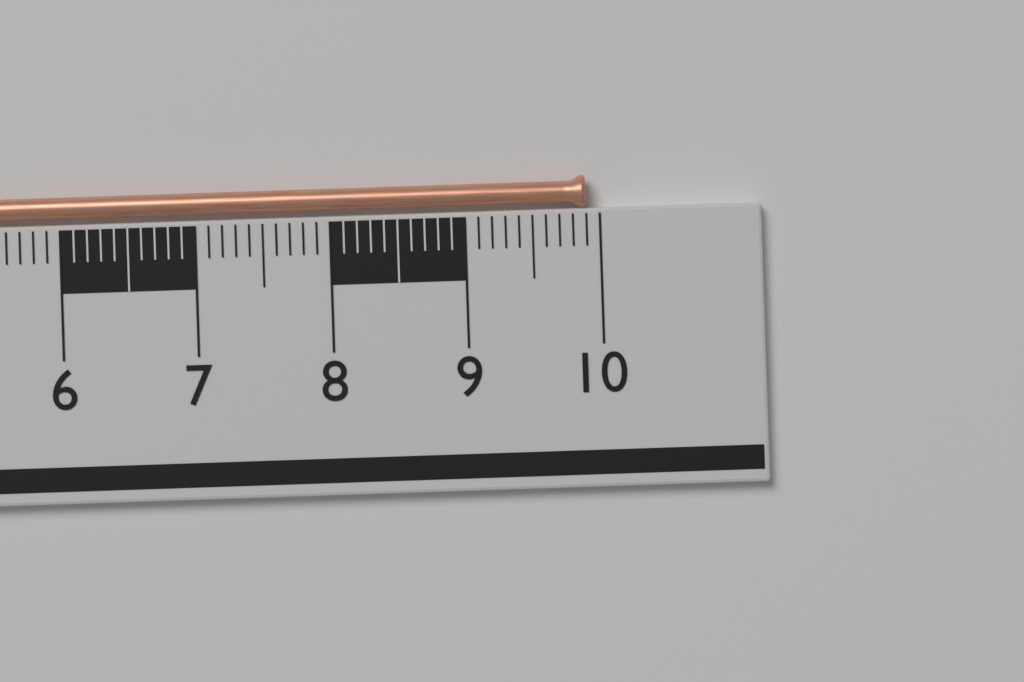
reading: 9.9 cm
